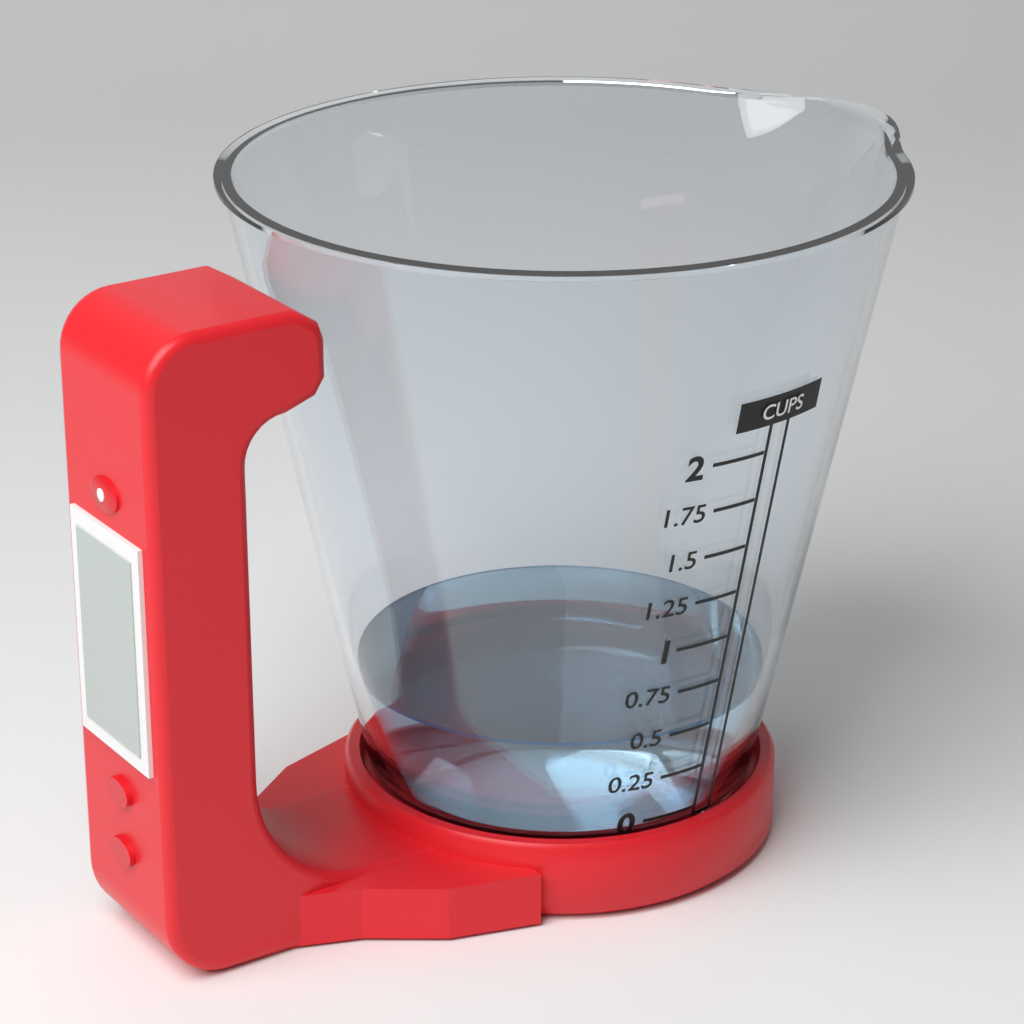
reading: 0.50 cups
